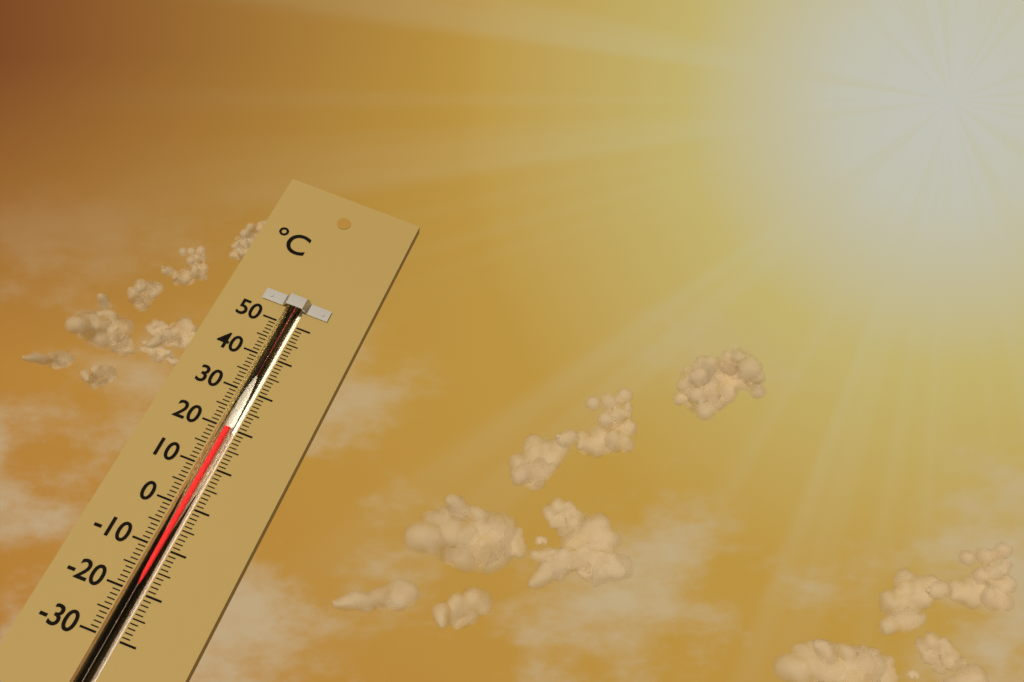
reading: 20 °C
